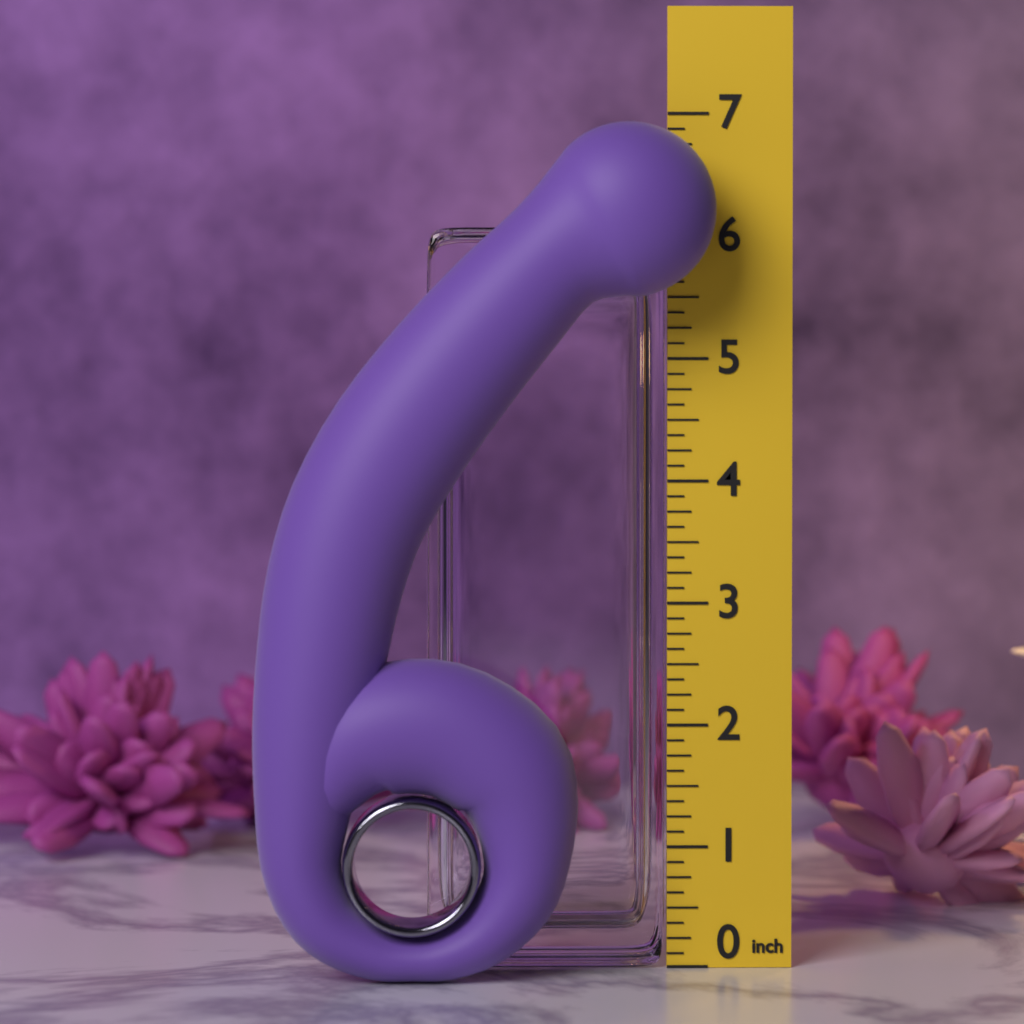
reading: 6.875 in
